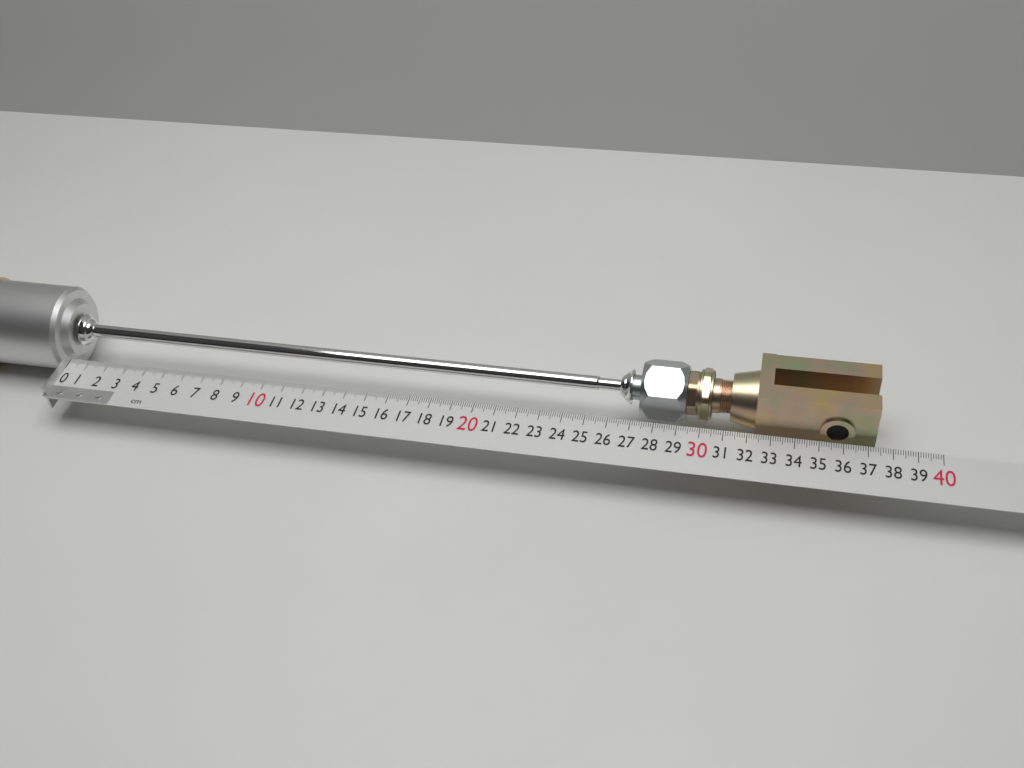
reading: 37.3 cm
